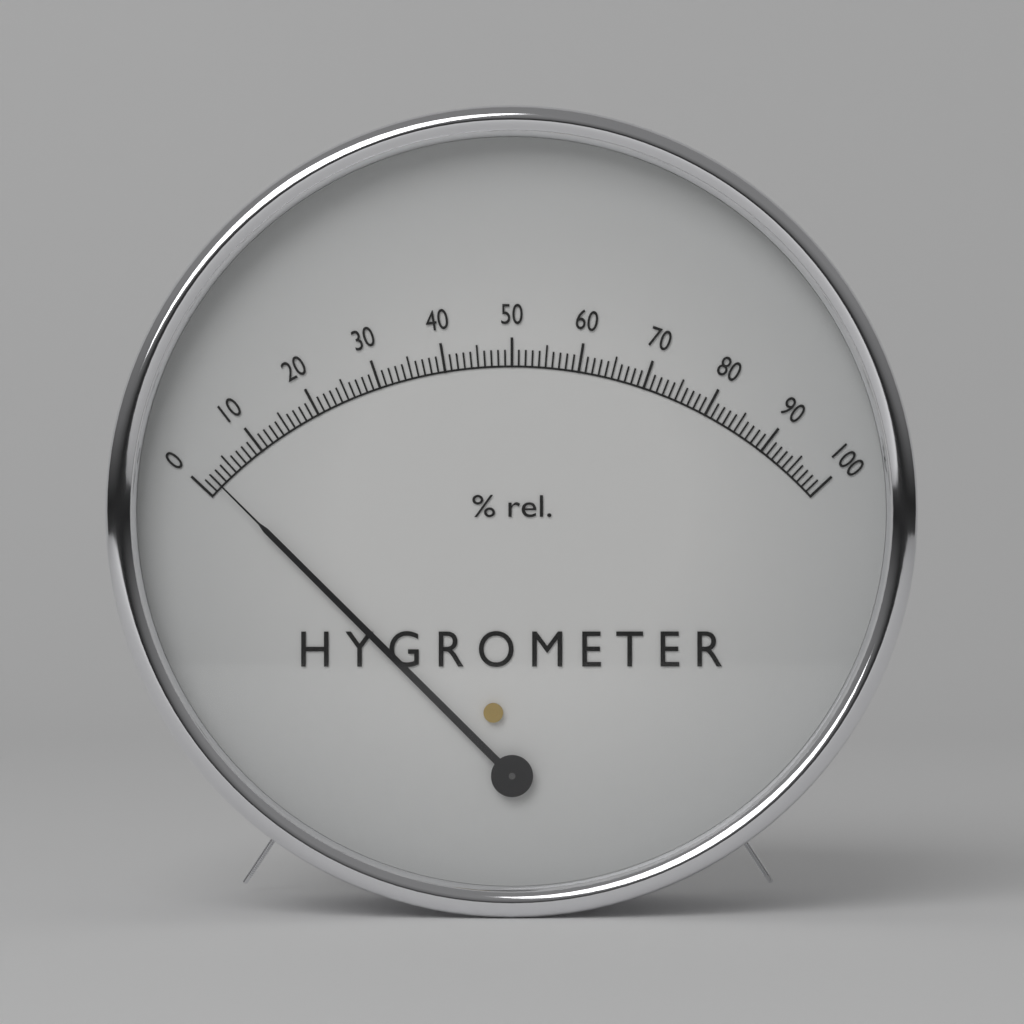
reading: 2 %
